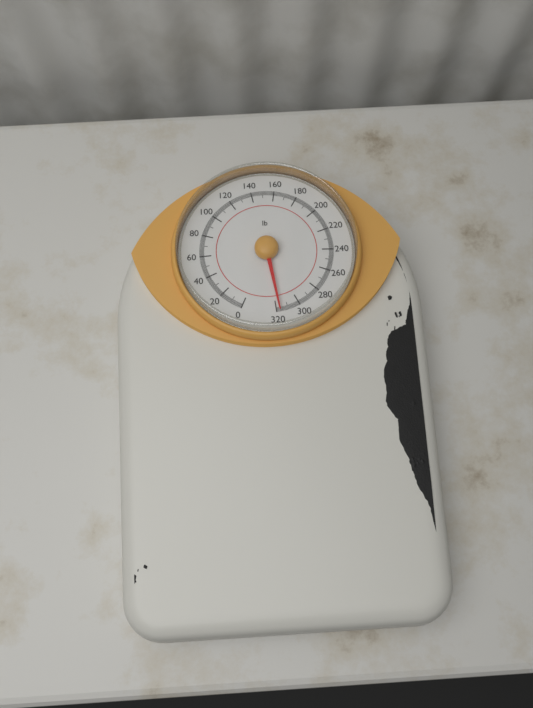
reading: 317 lb
